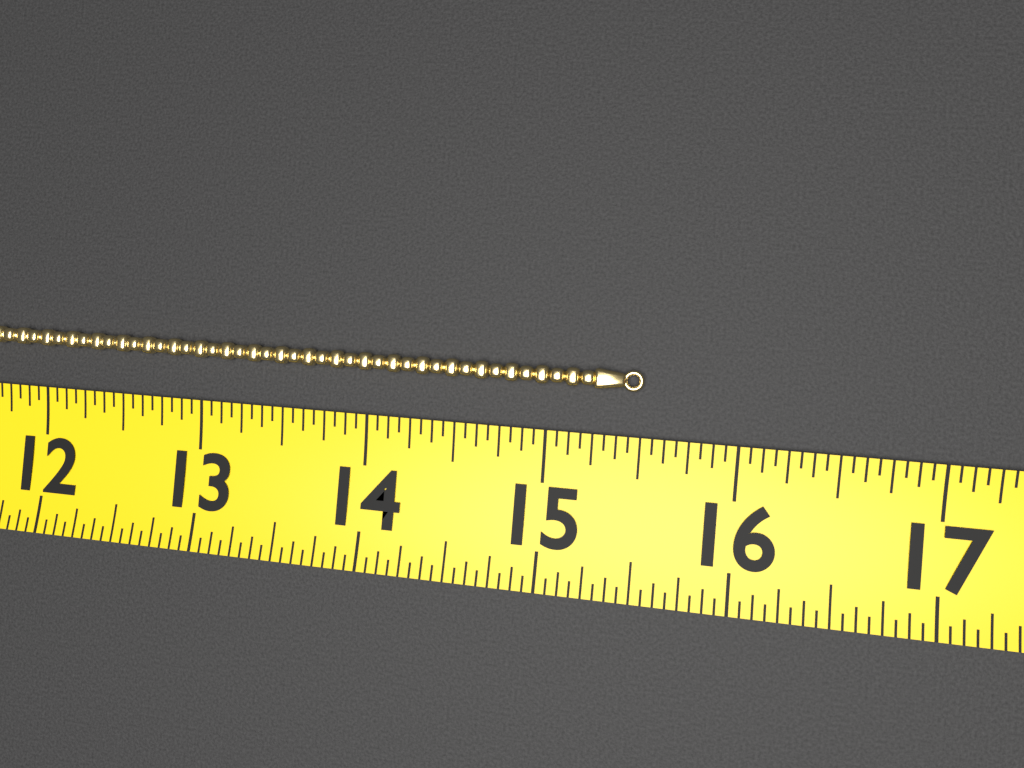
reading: 15.5000 (no unit)
